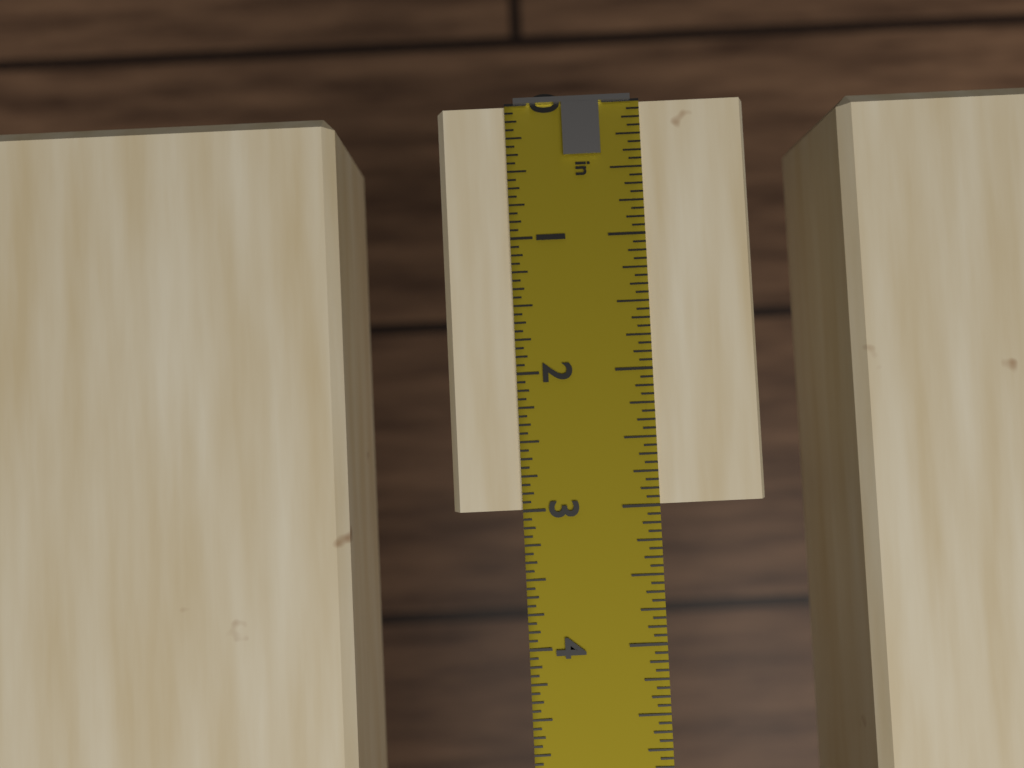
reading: 3.0000 in
